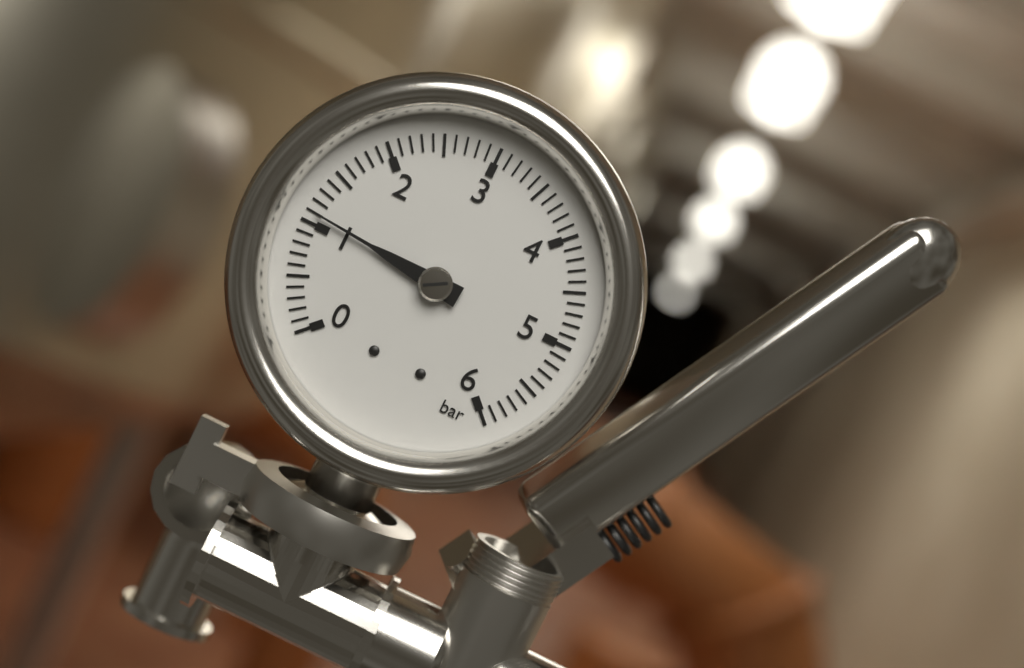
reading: 1.1 bar
